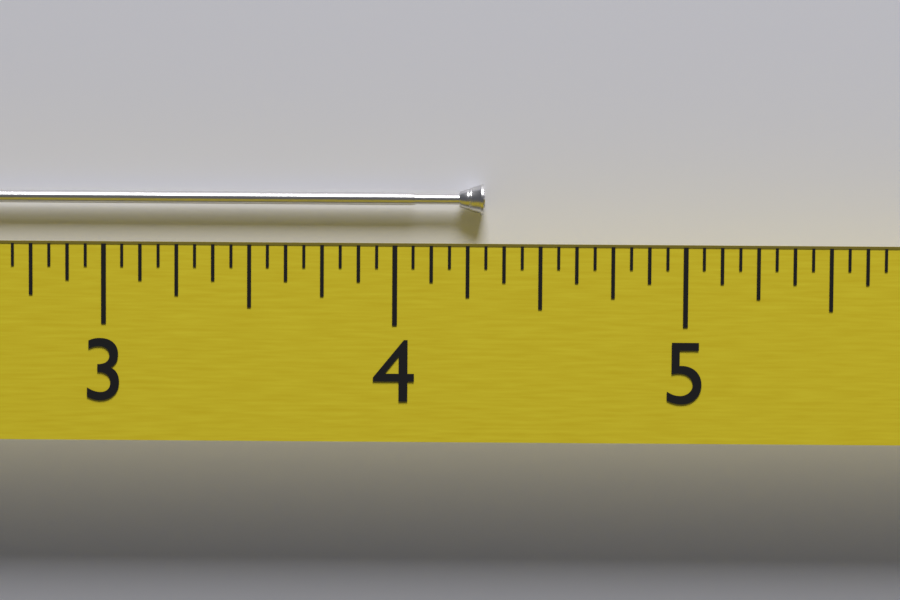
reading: 4.3125 (no unit)
